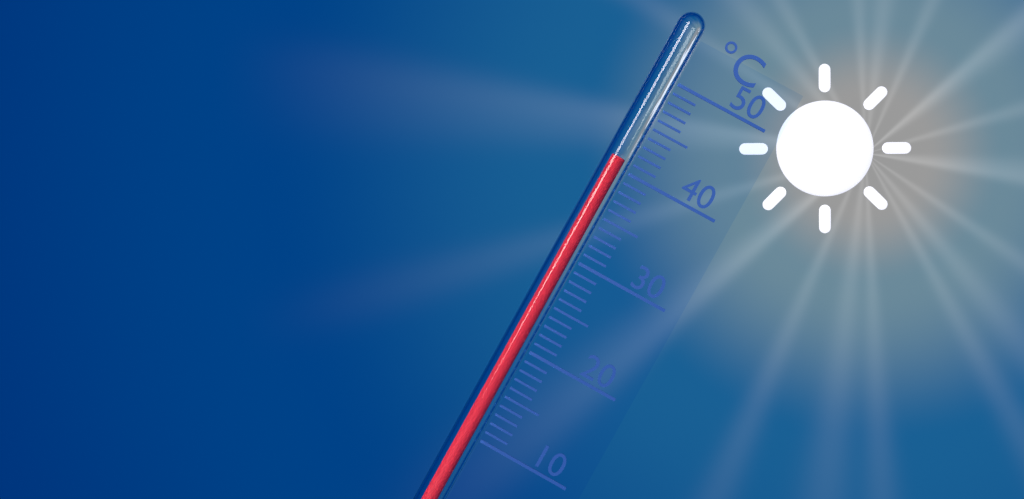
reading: 41 °C
